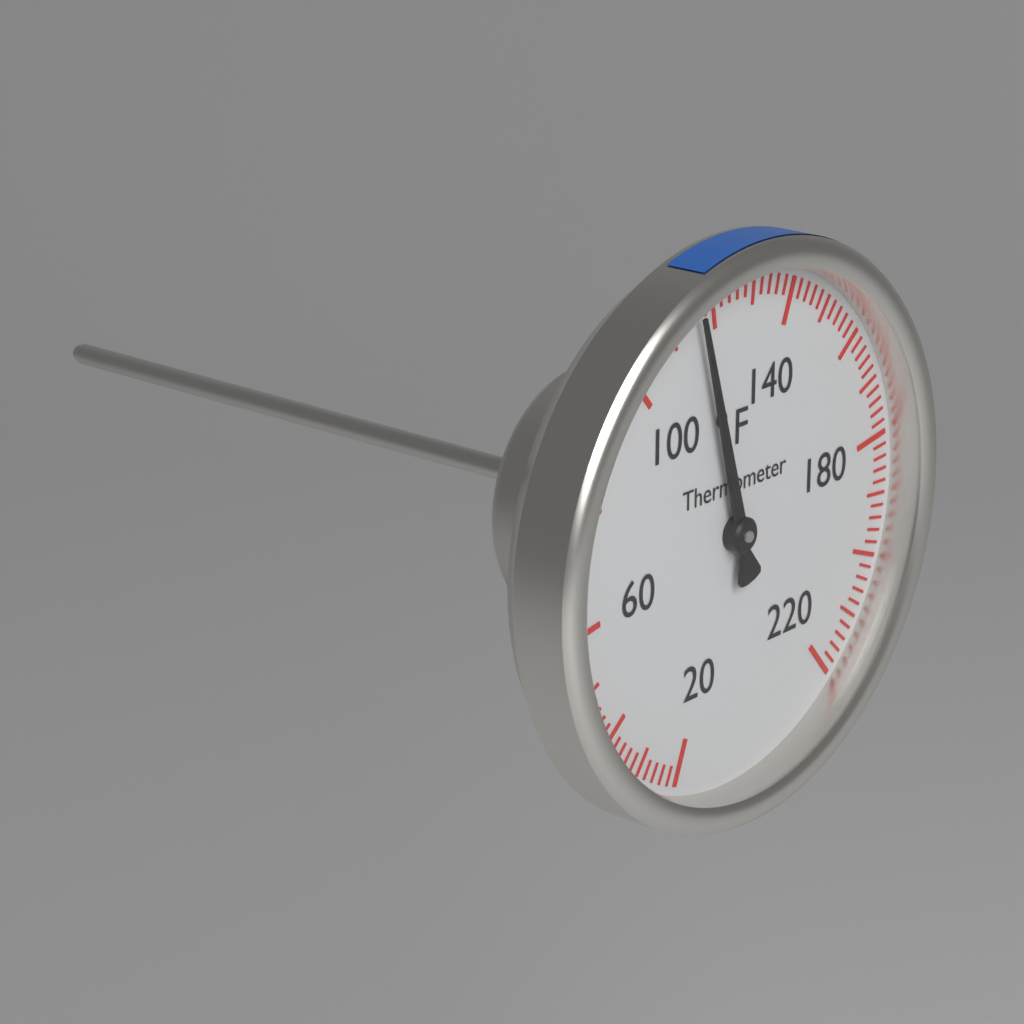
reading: 116 °F
